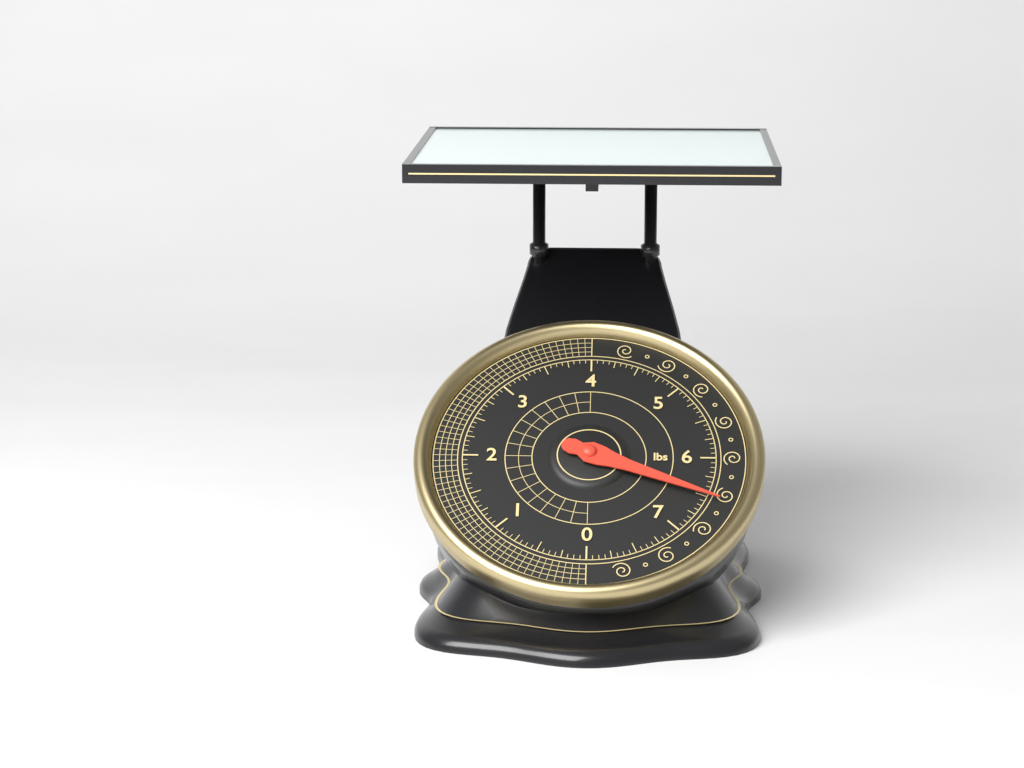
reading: 6.5000 lbs
